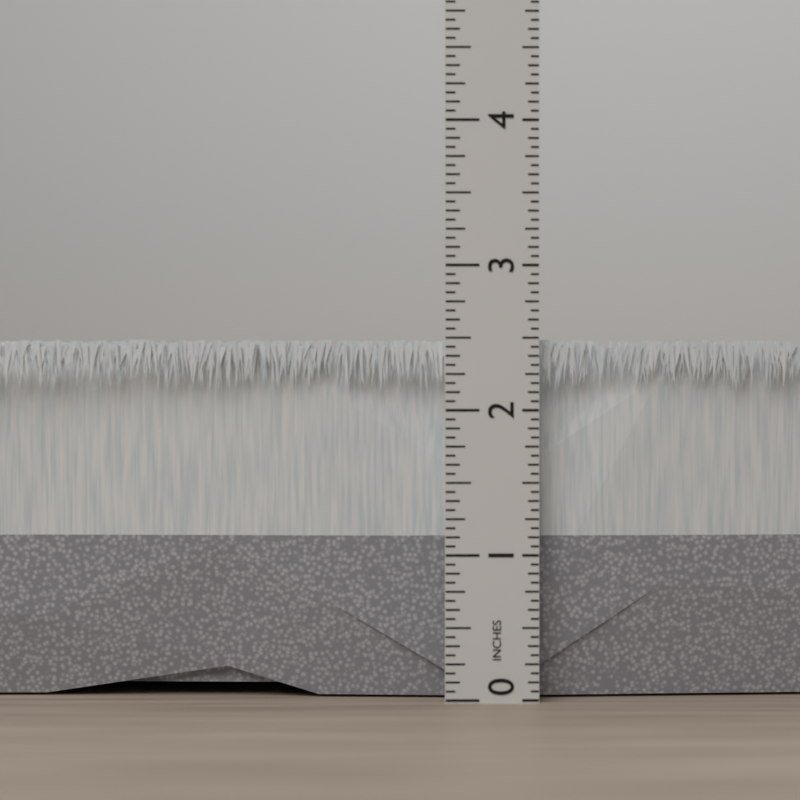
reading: 2.5000 in
